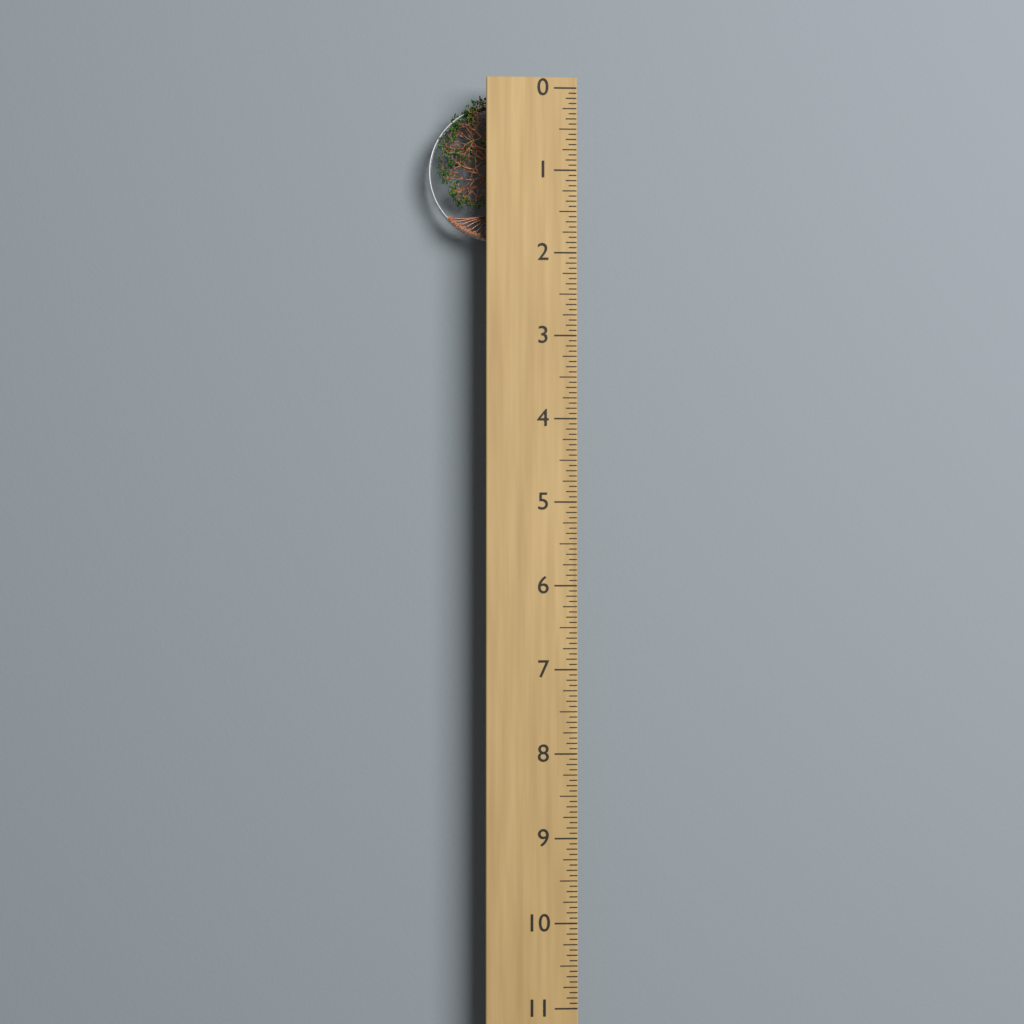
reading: 1.8125 (no unit)
